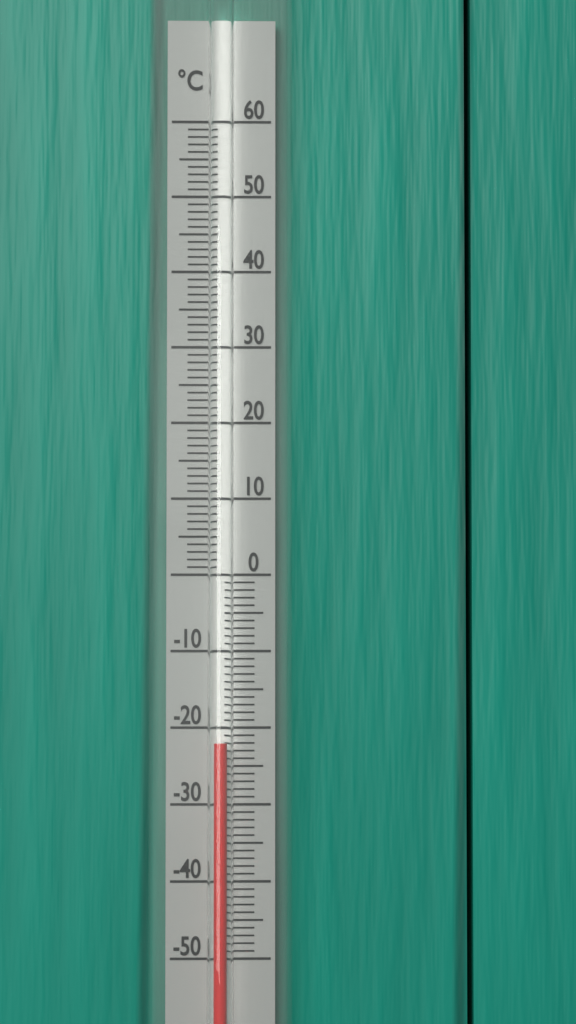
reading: -22 °C
